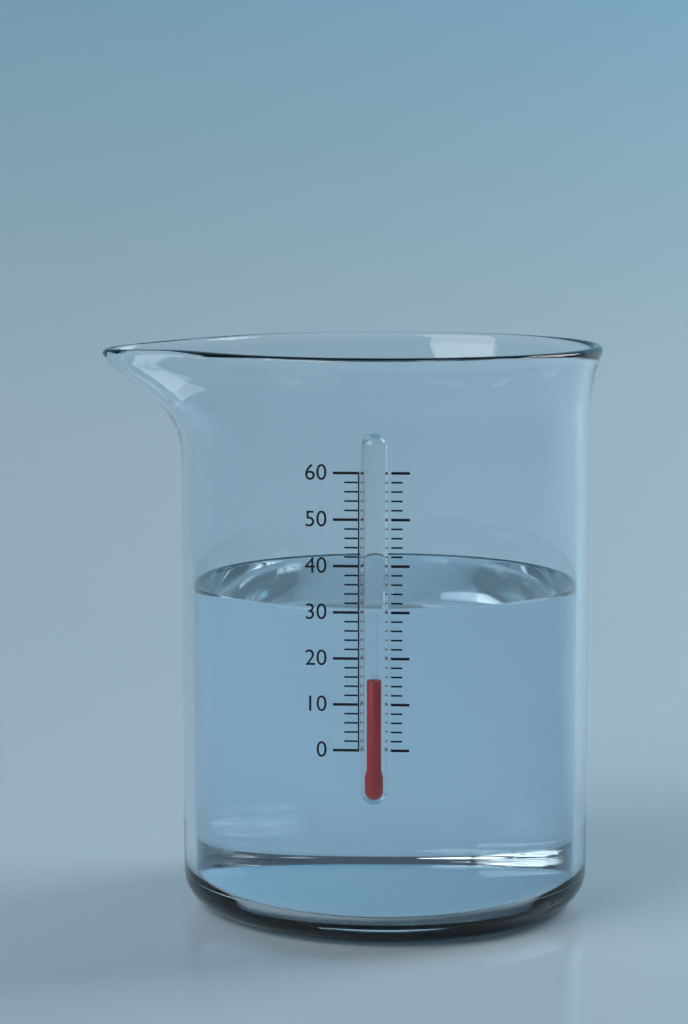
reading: 16 (no unit)
